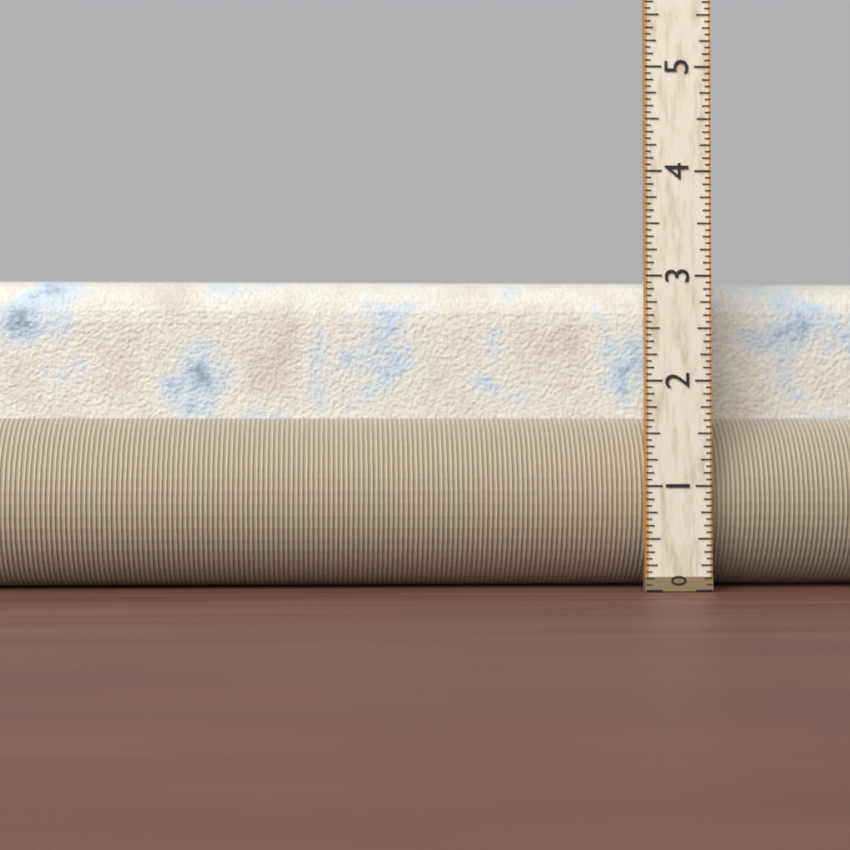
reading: 3.0000 (no unit)
